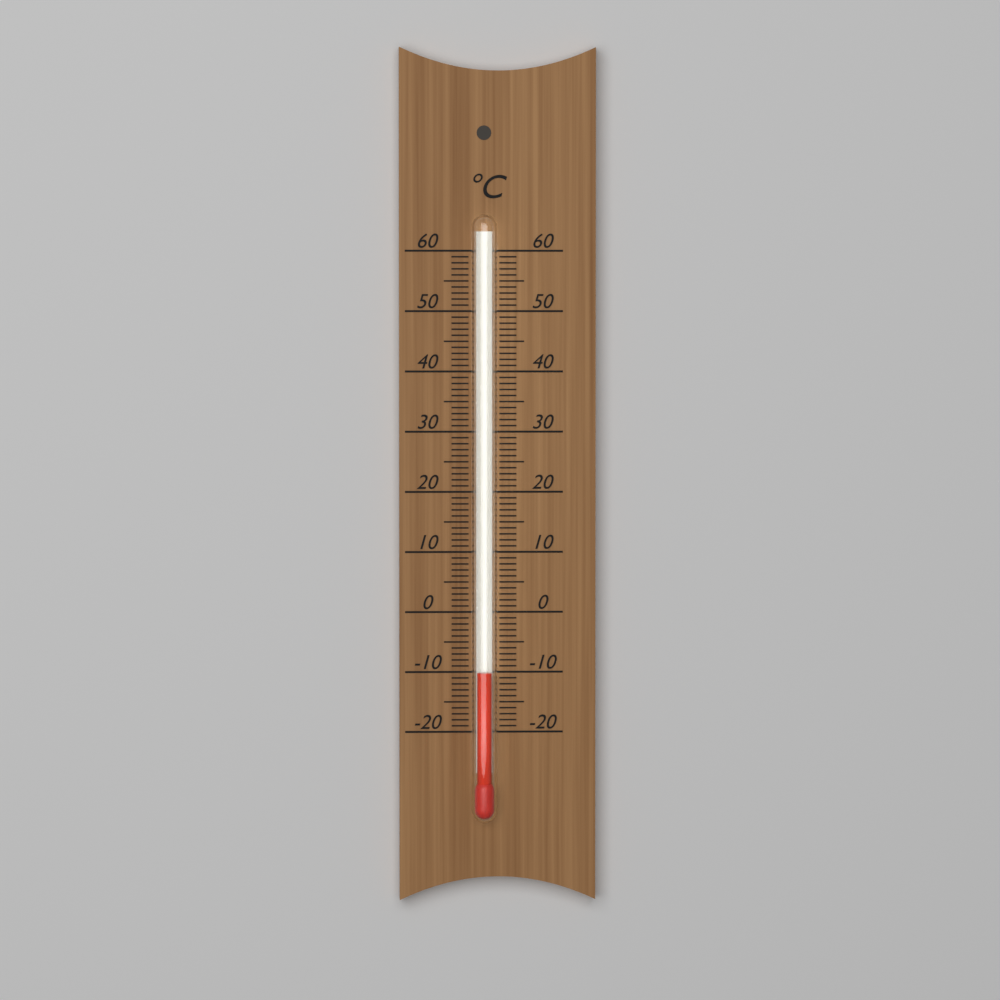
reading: -10 °C
